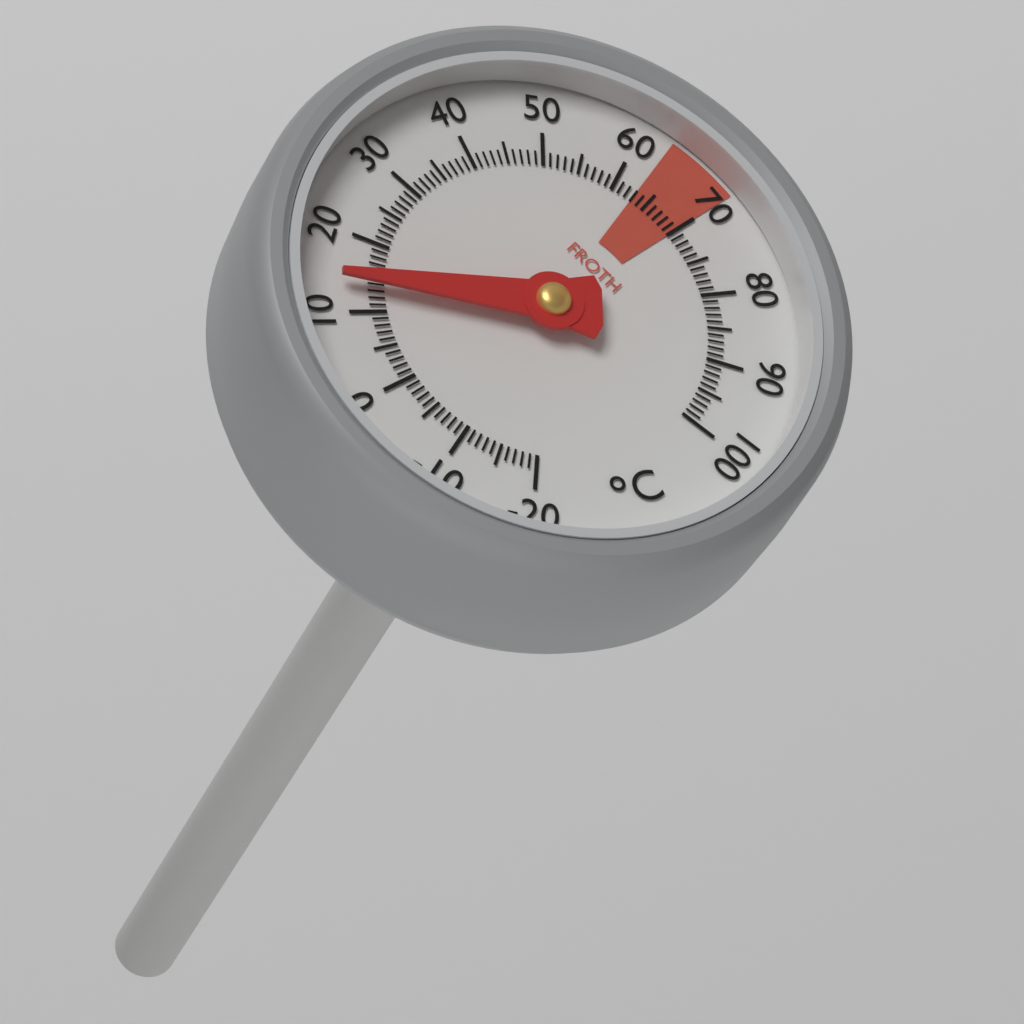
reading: 14 °C
